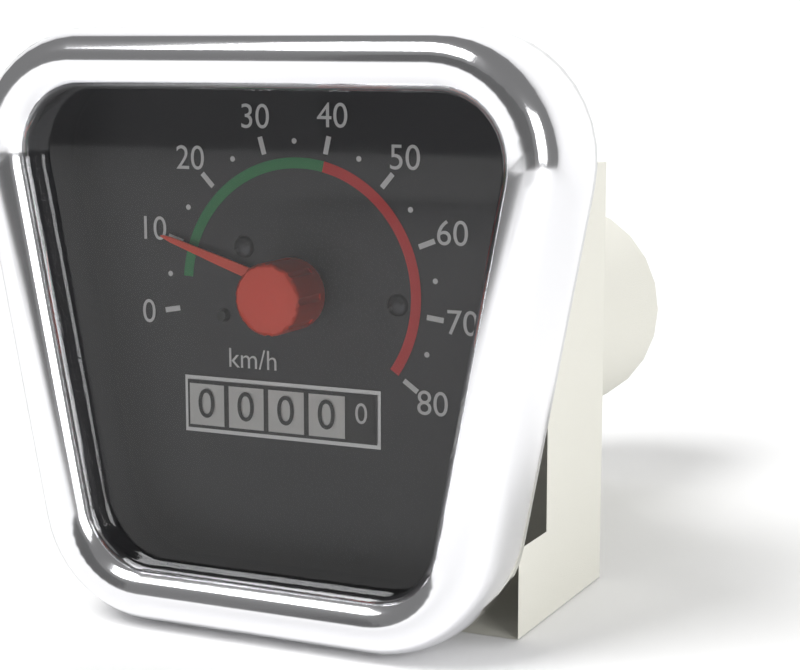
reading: 10 km/h
